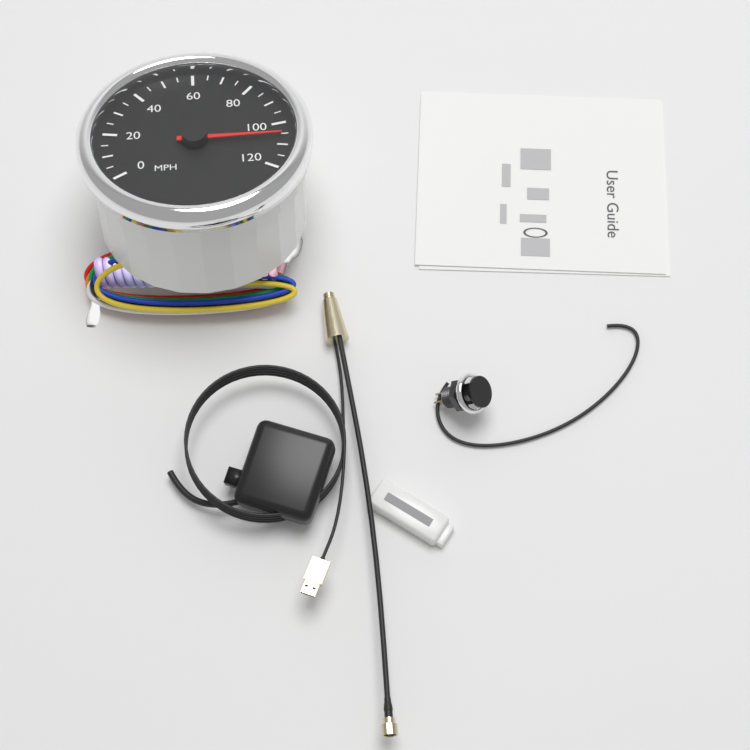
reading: 105 MPH
